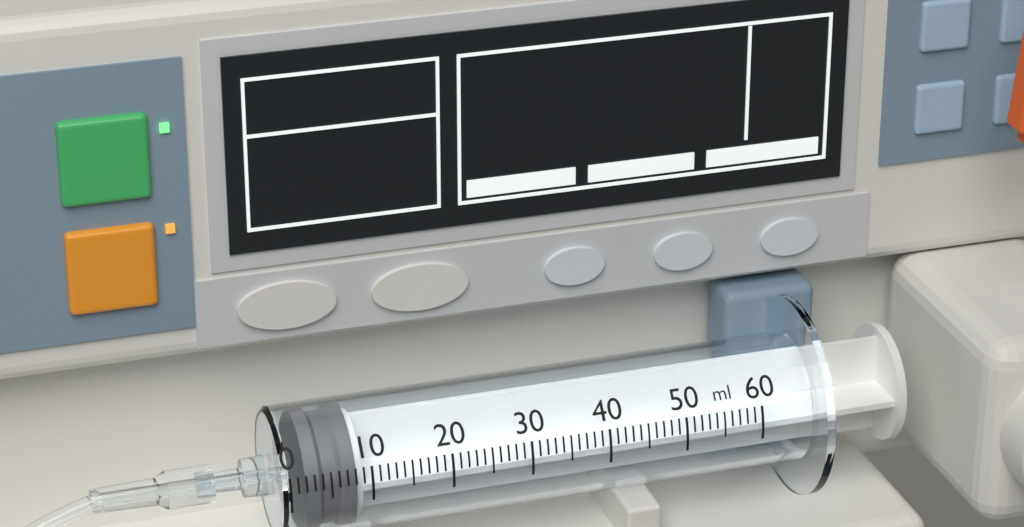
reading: 2 ml
